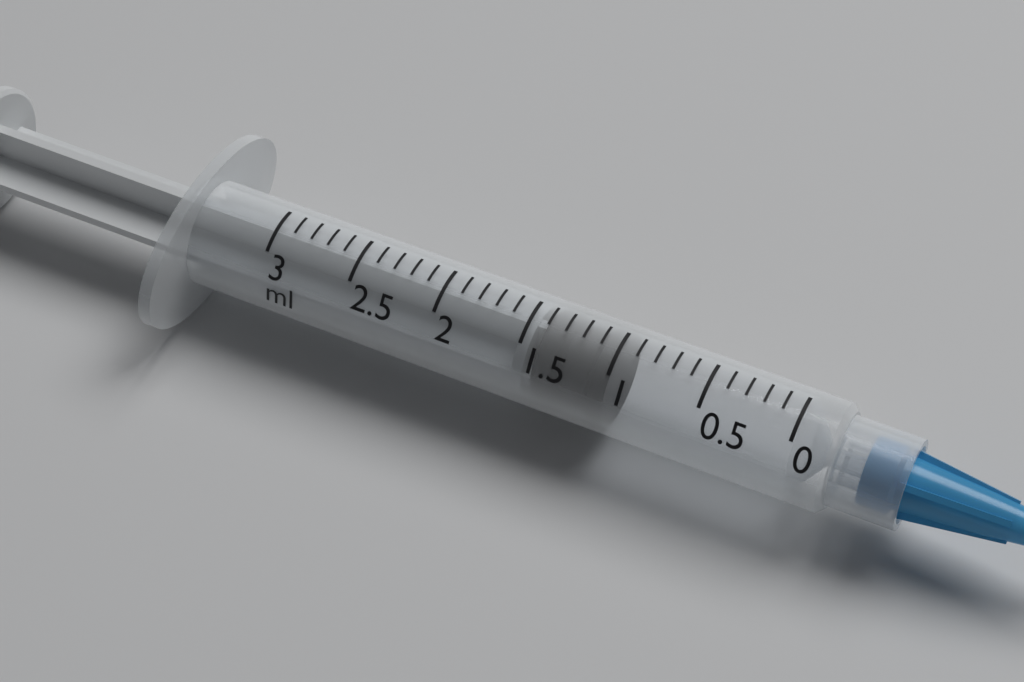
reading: 1.0 ml
